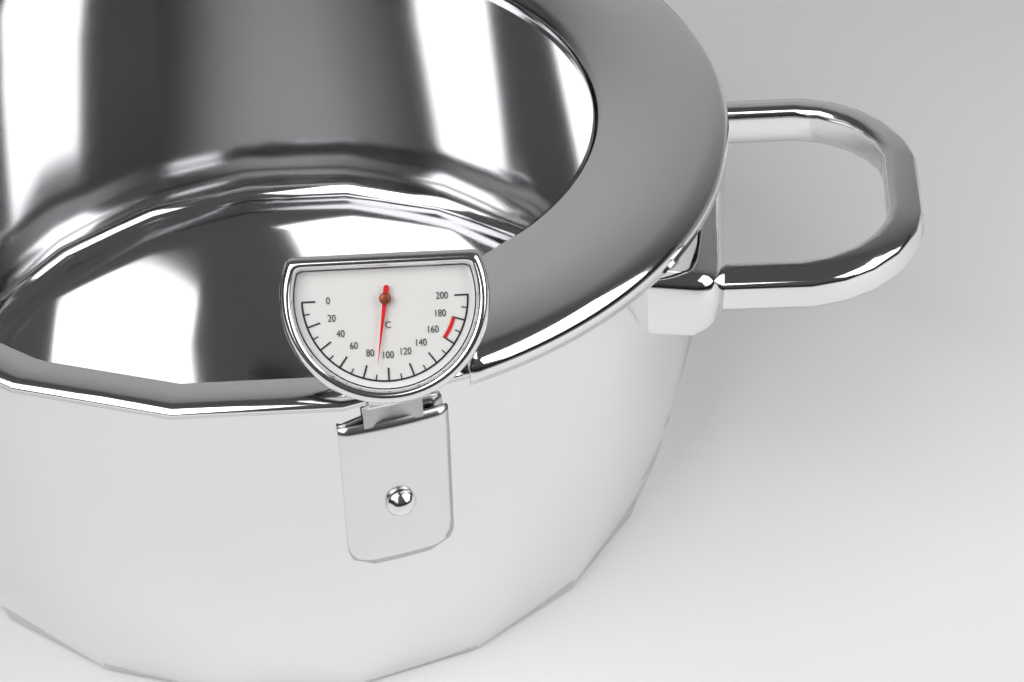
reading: 90 °C
